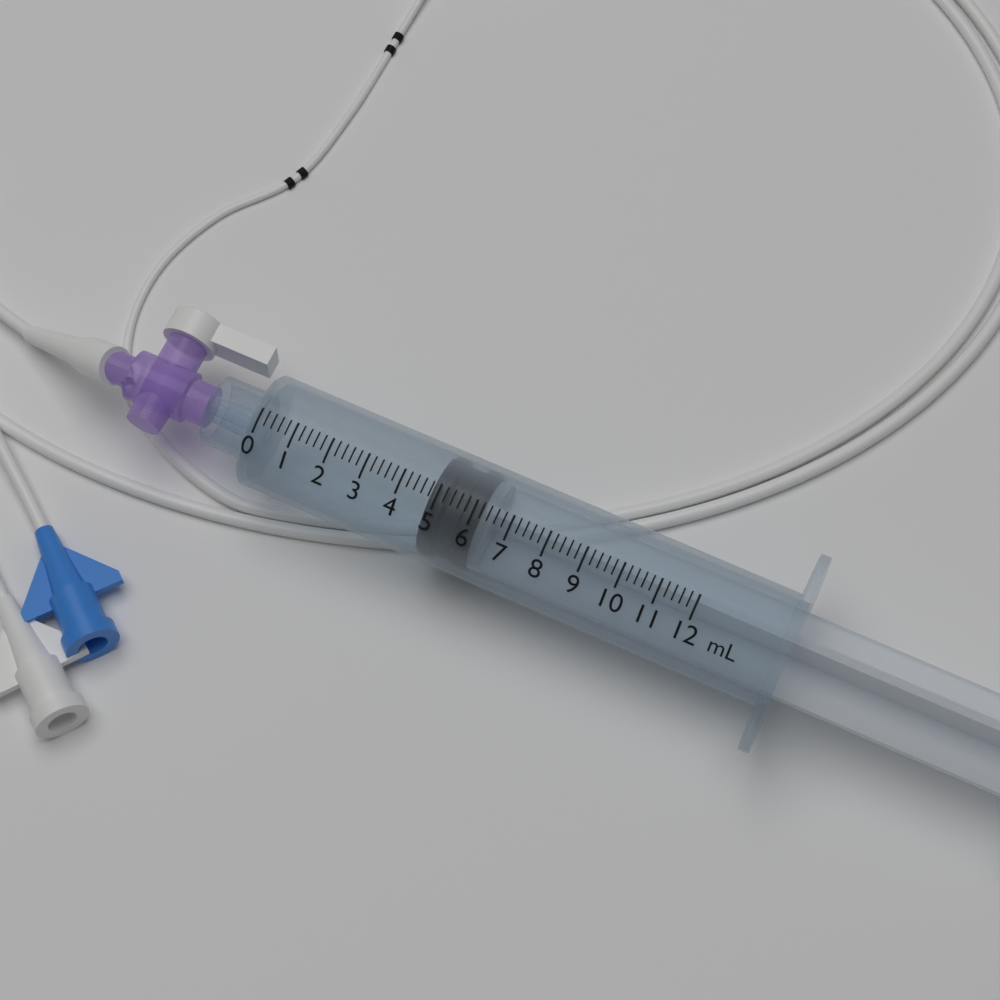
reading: 4.8 mL
